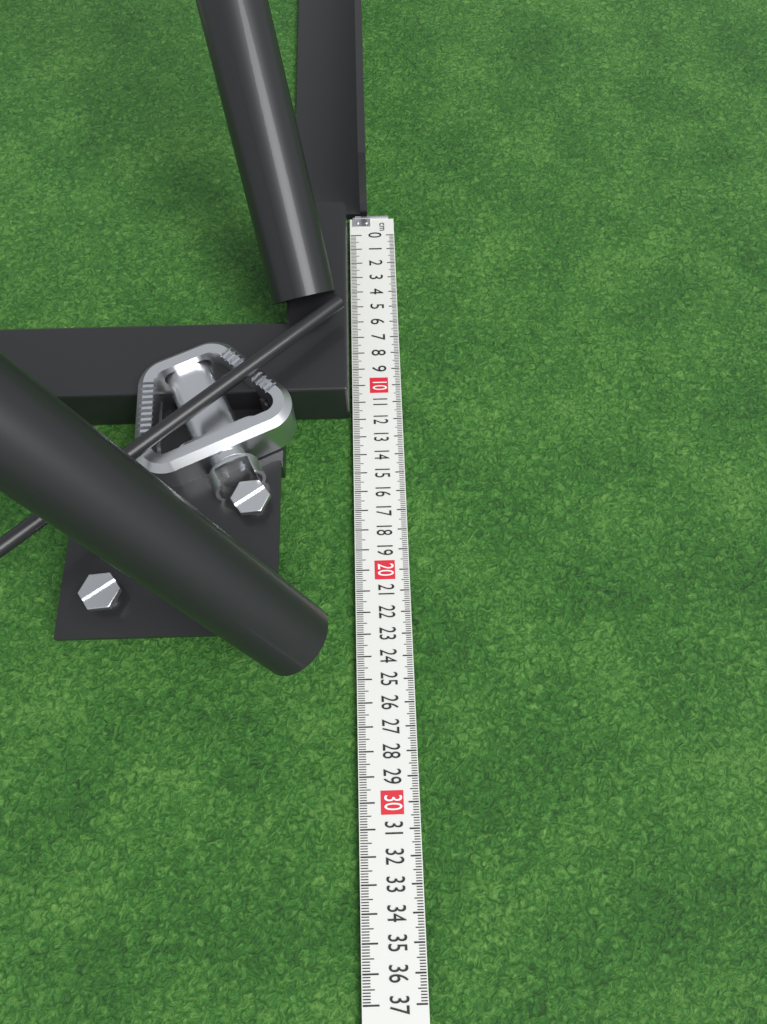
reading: 11.8 cm
